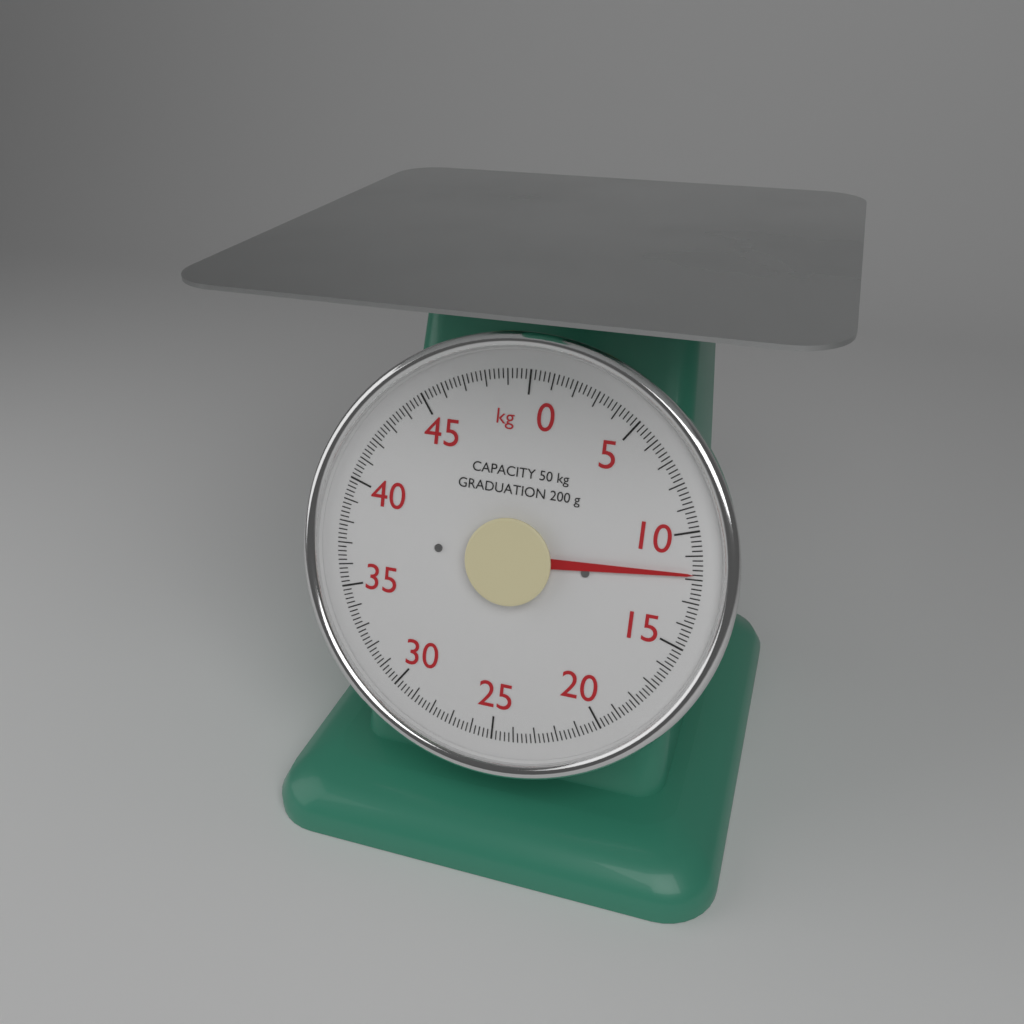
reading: 11.8 kg
